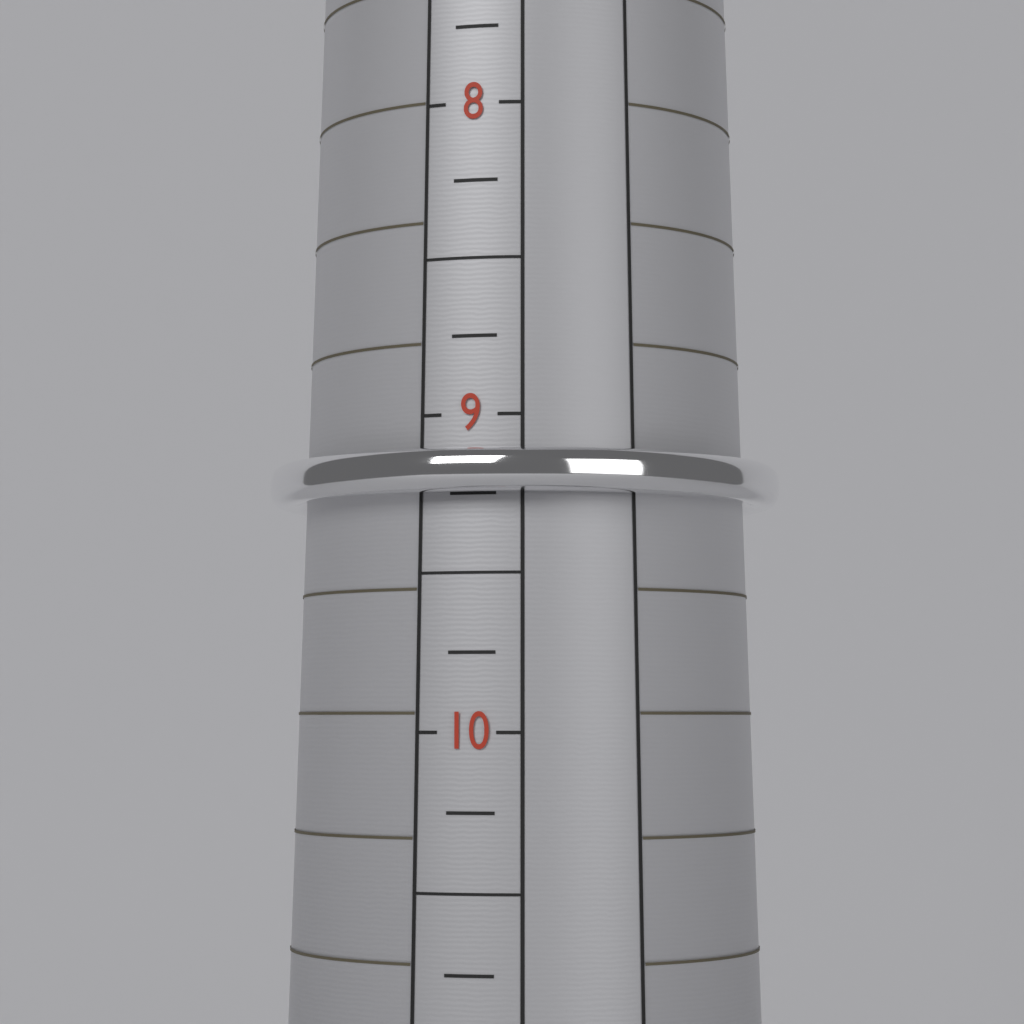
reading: 9.25 (no unit)
